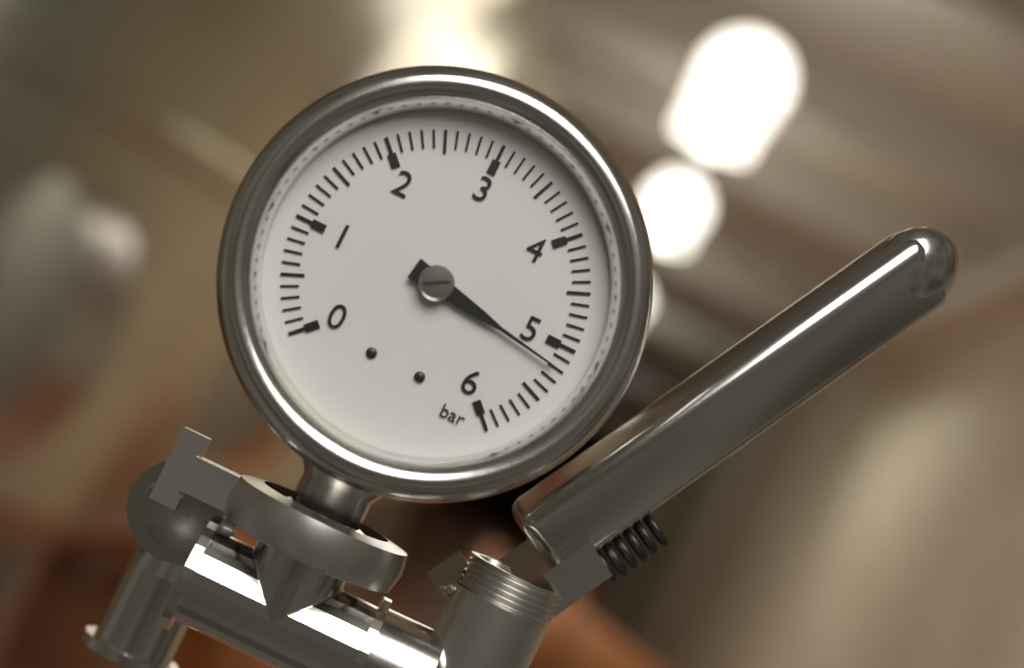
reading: 5.2 bar
